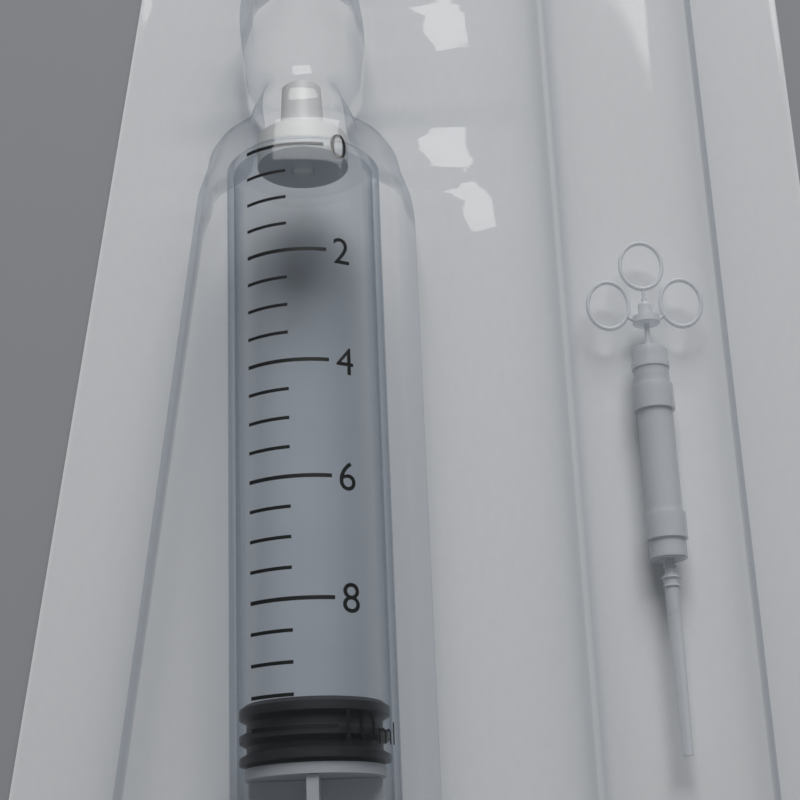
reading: 9.5 ml
